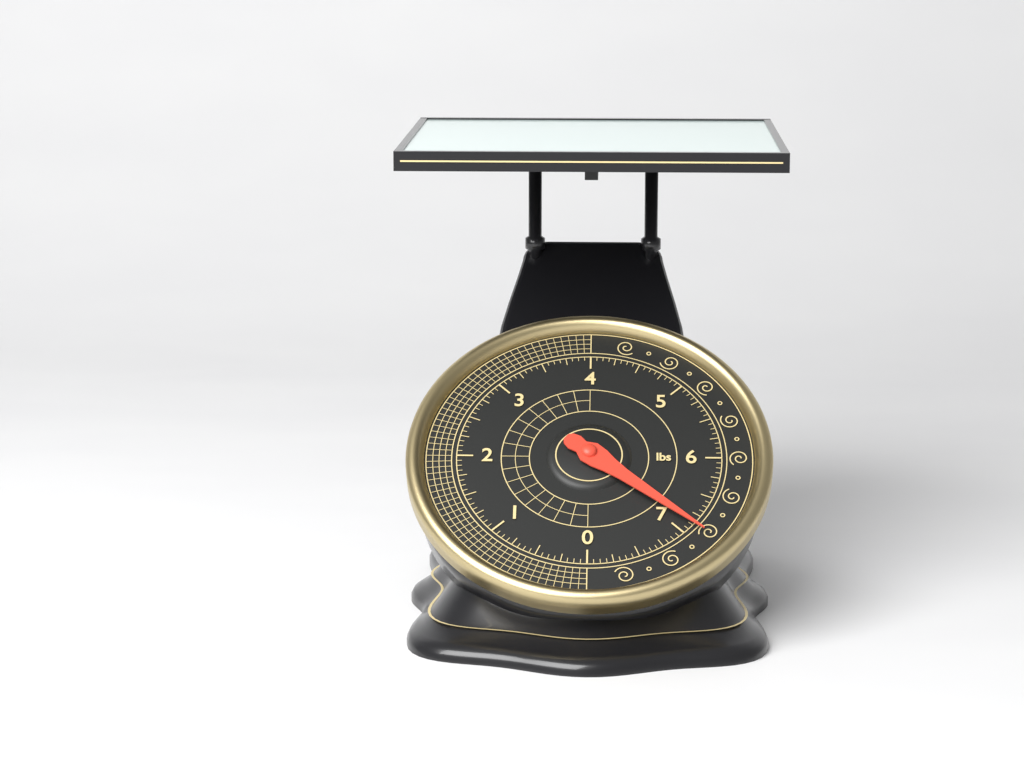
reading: 6.8750 lbs
